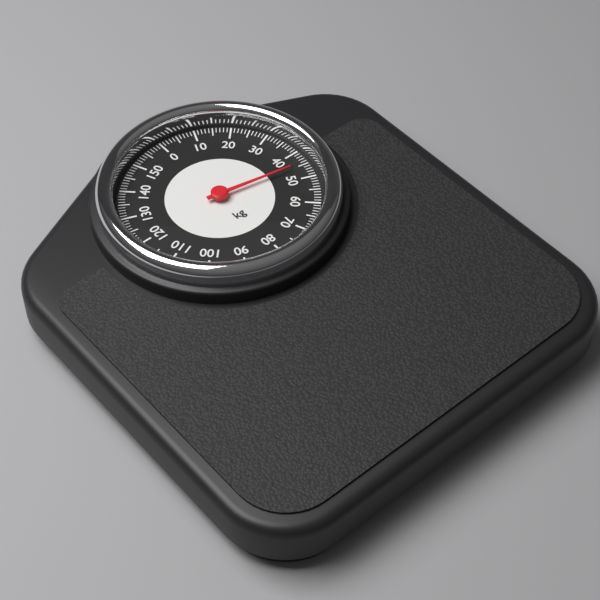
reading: 45 kg
